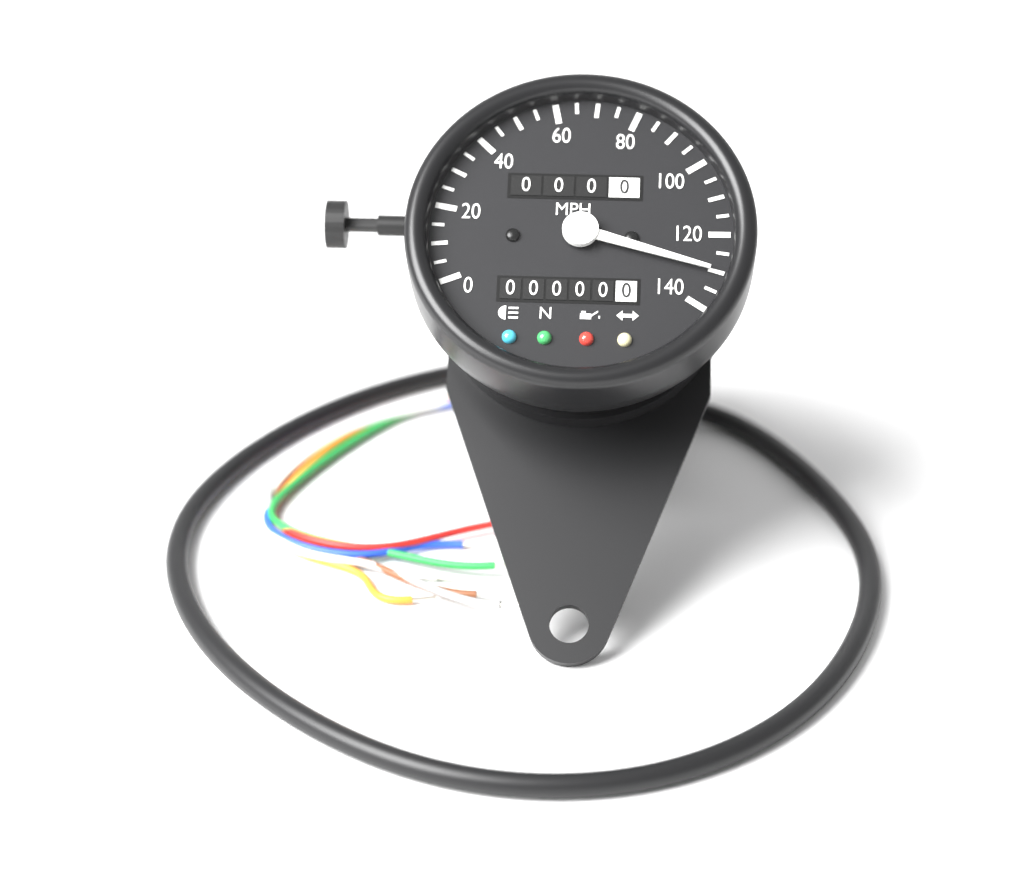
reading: 130 mph
